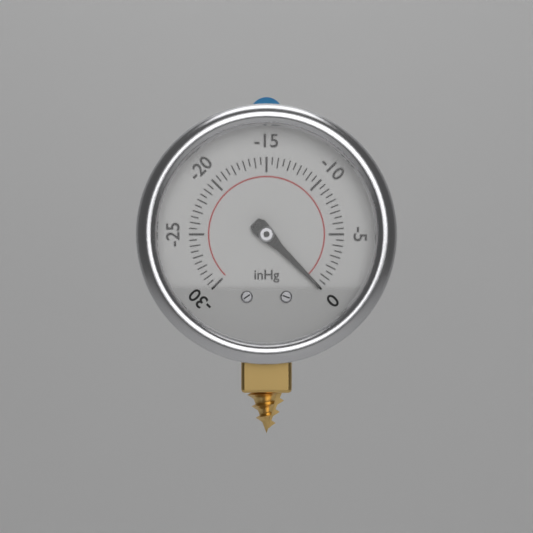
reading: 0.0 inHg
